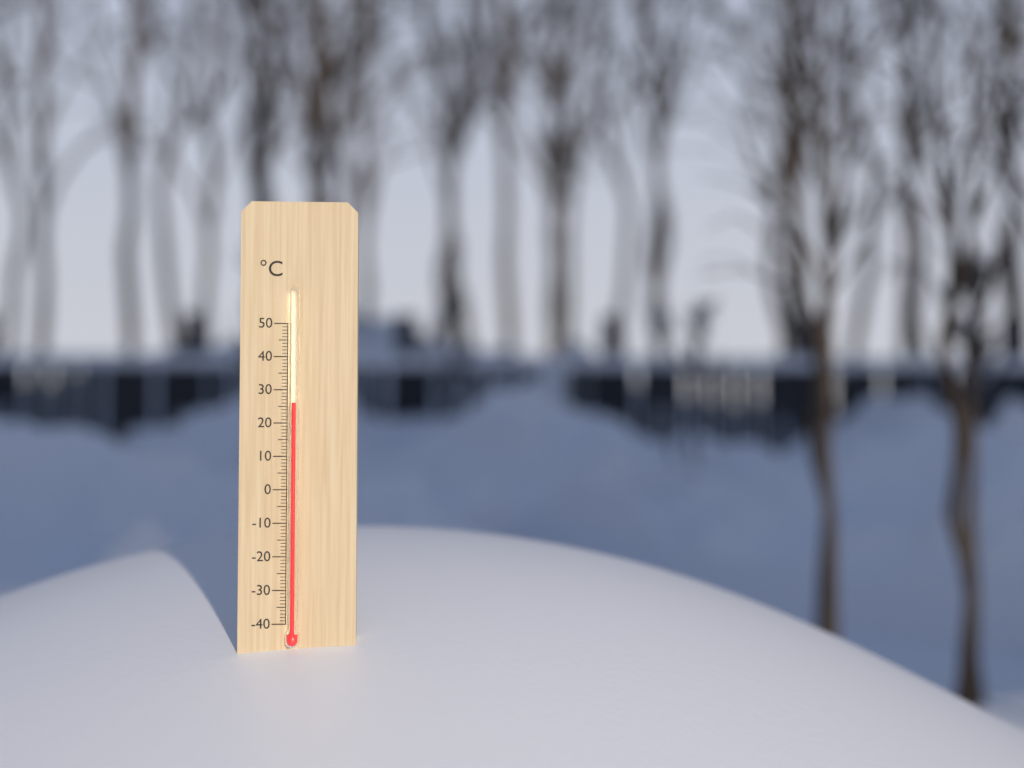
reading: 26 °C
